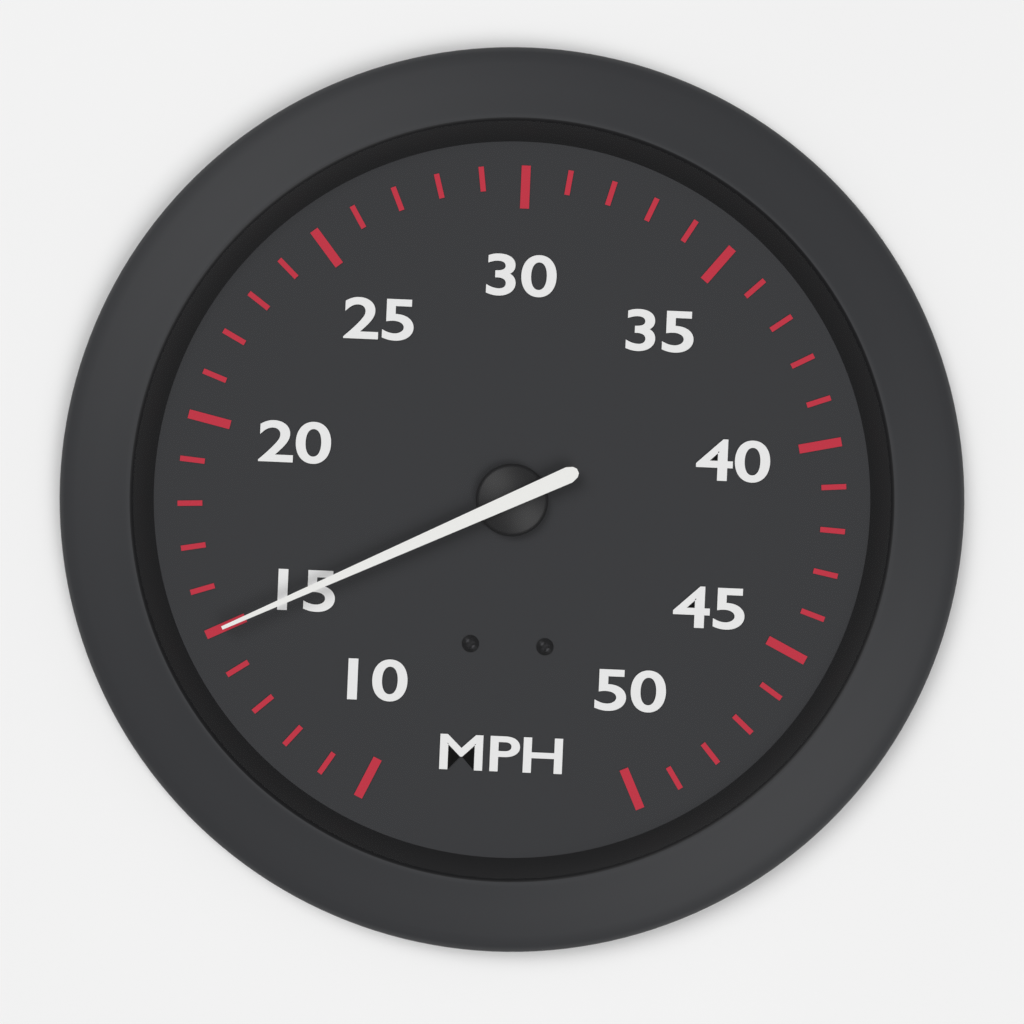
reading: 15 MPH
